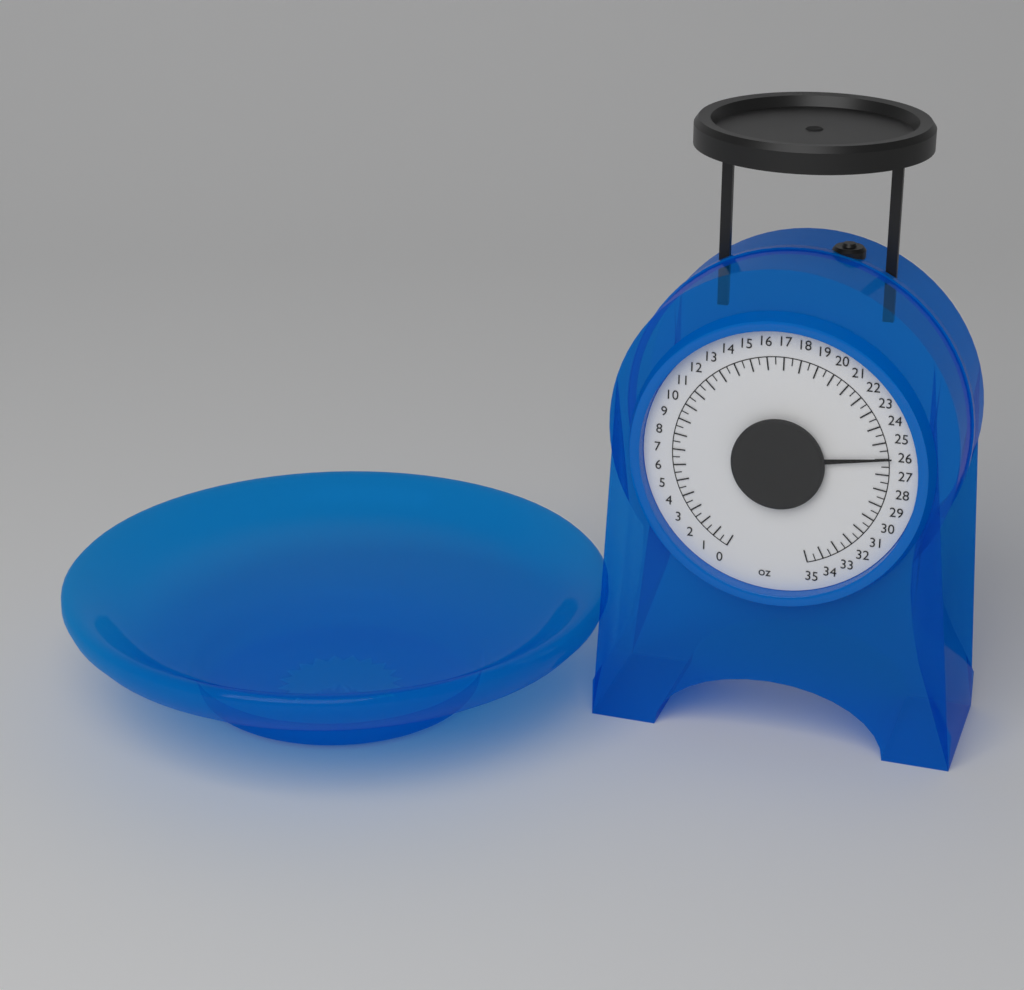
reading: 26.0 oz
